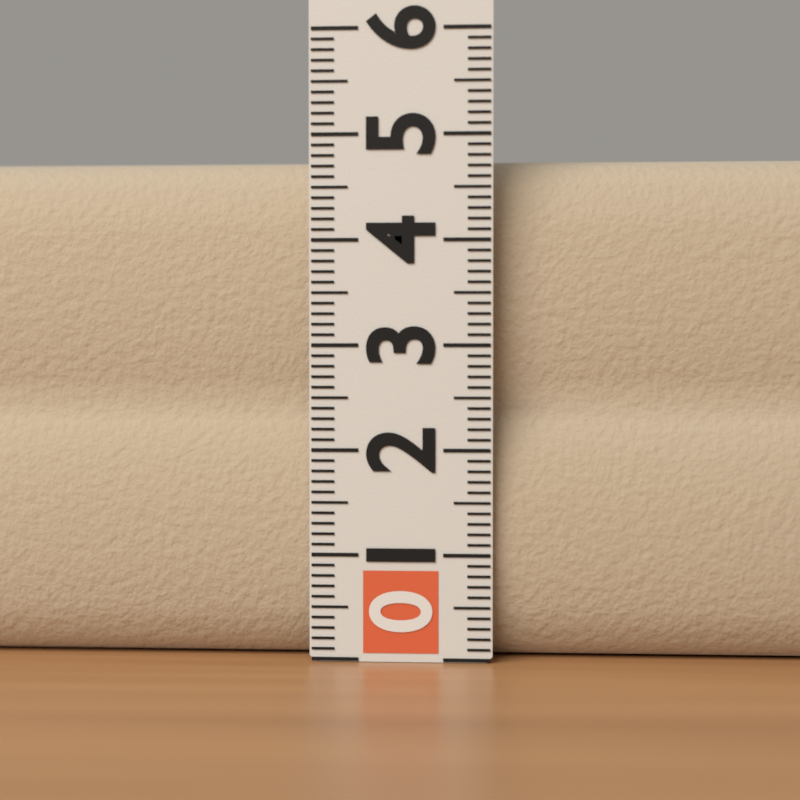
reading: 4.8 (no unit)
